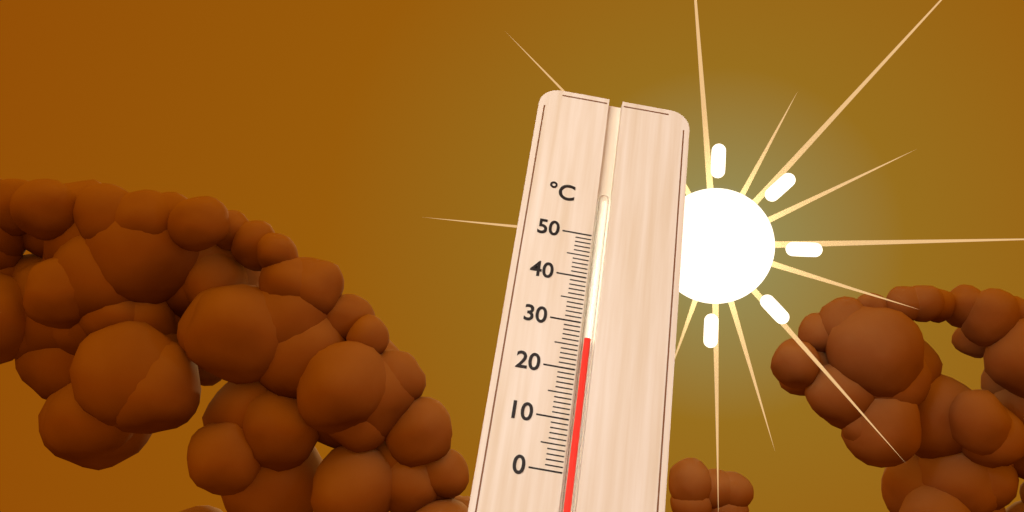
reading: 27 °C
